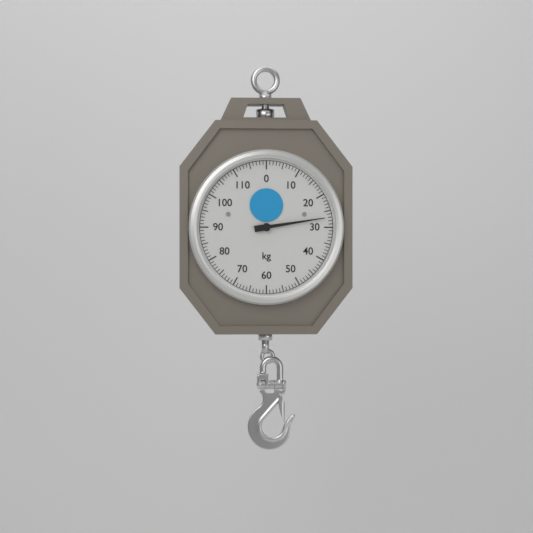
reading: 27 kg
